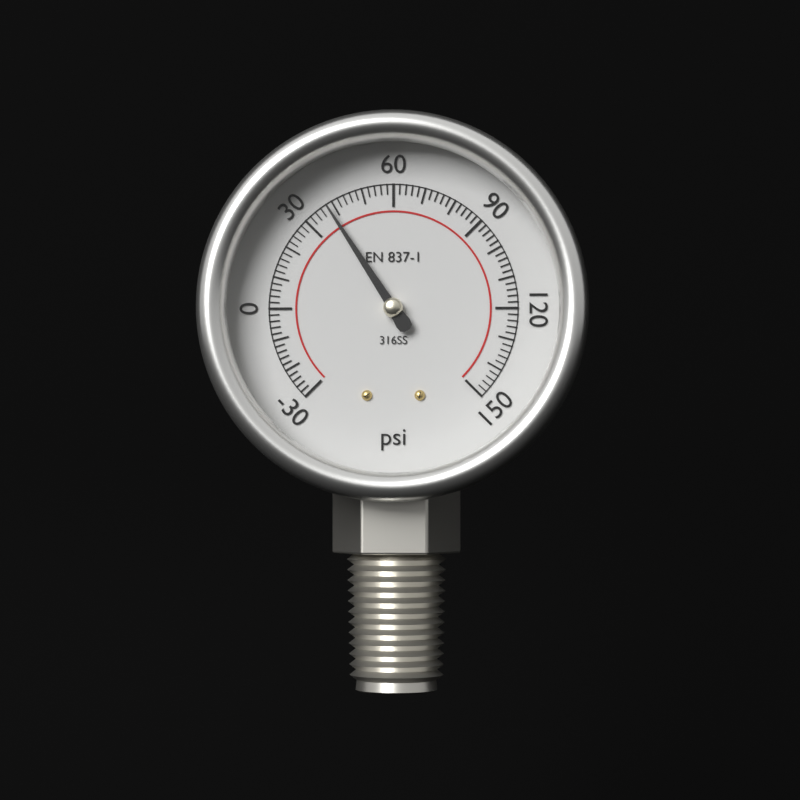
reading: 38 psi
